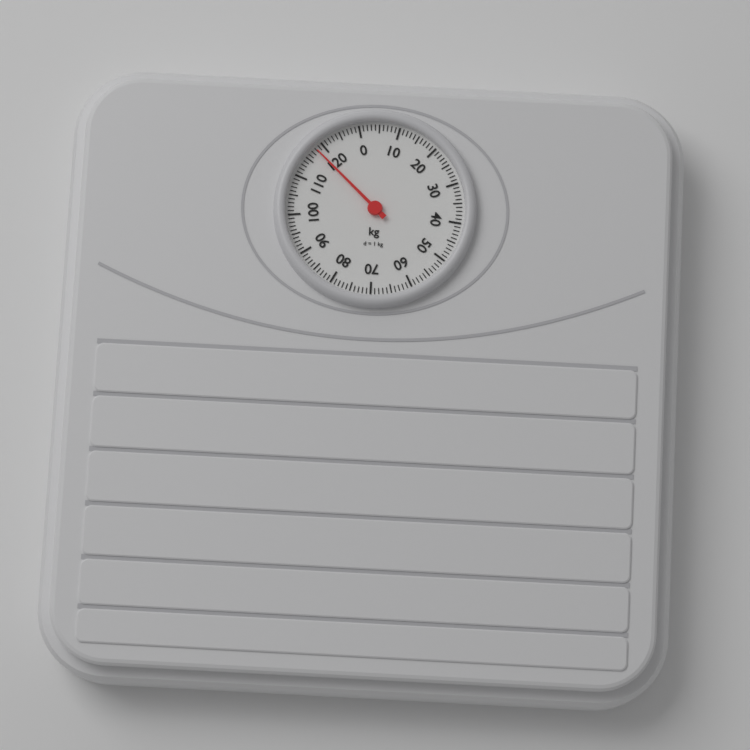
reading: 118 kg
